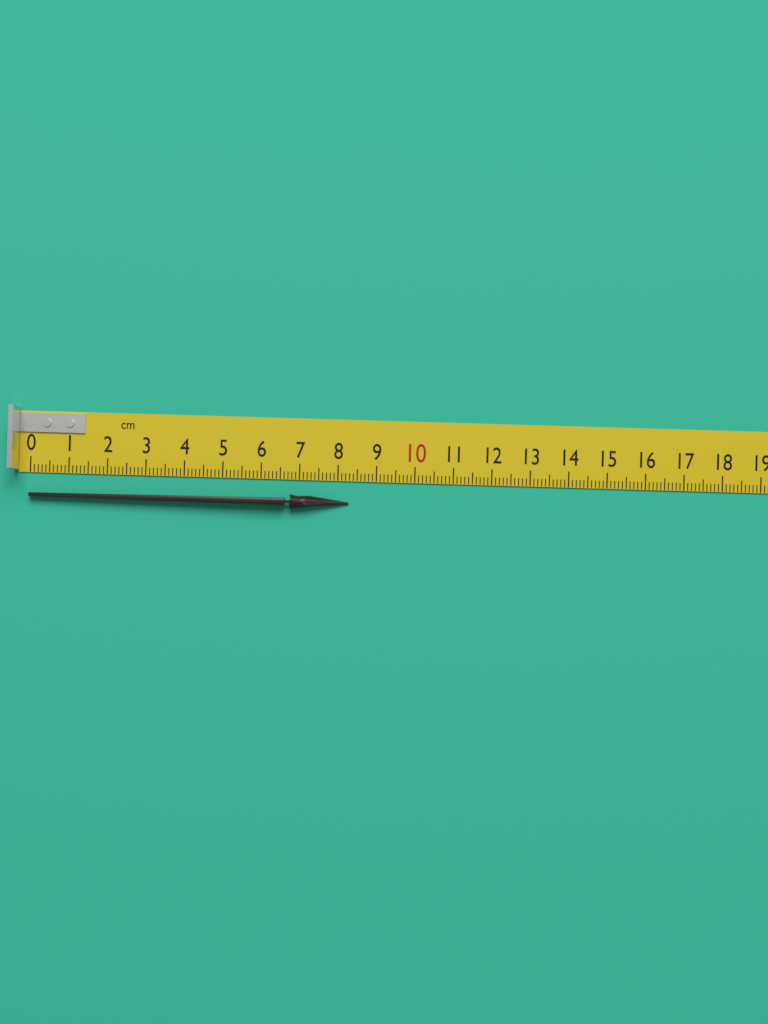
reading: 8.3 cm
